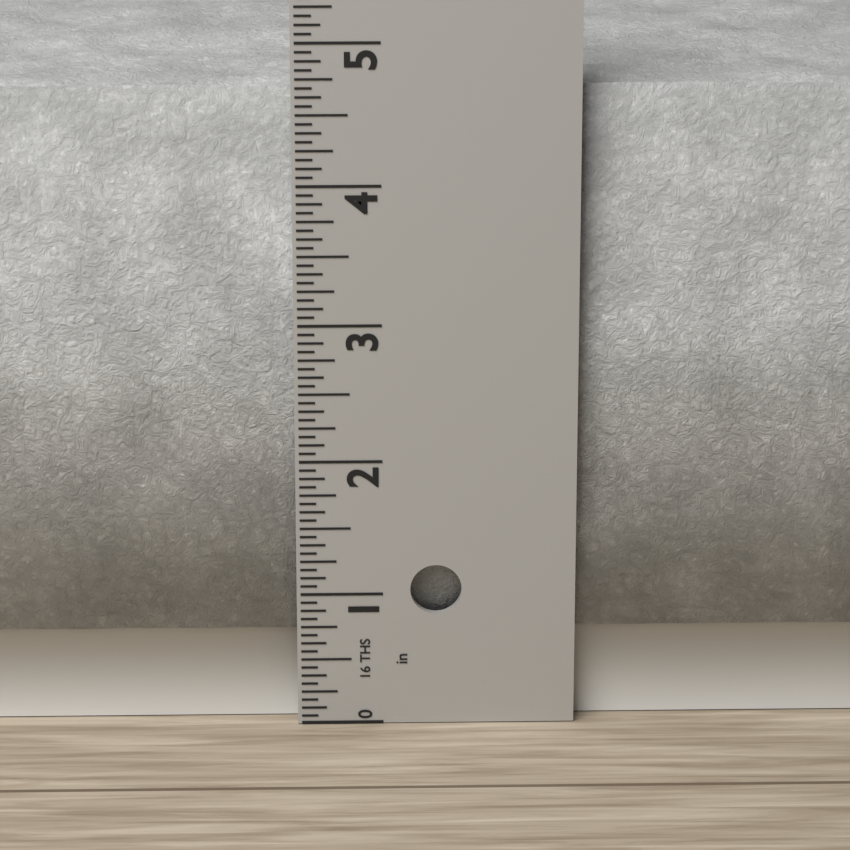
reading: 4.6875 in
